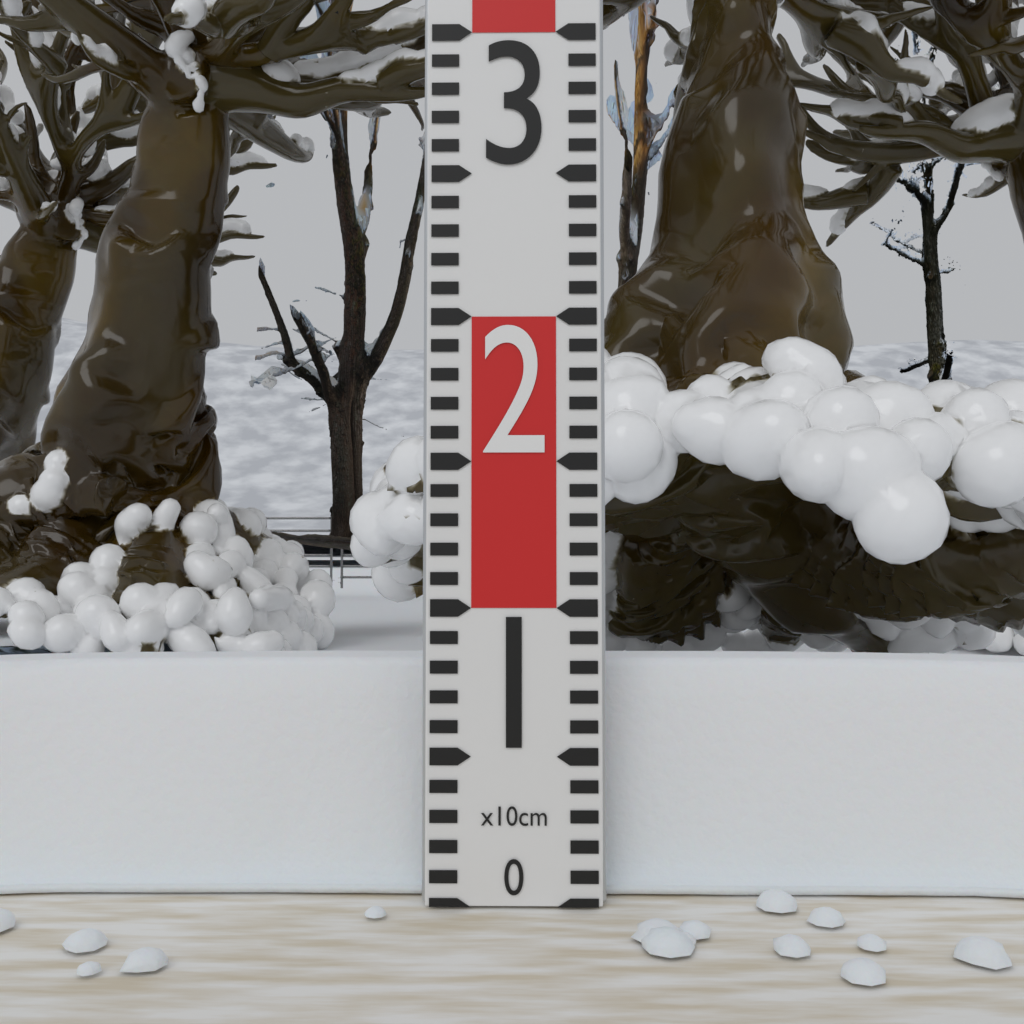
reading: 8 cm
